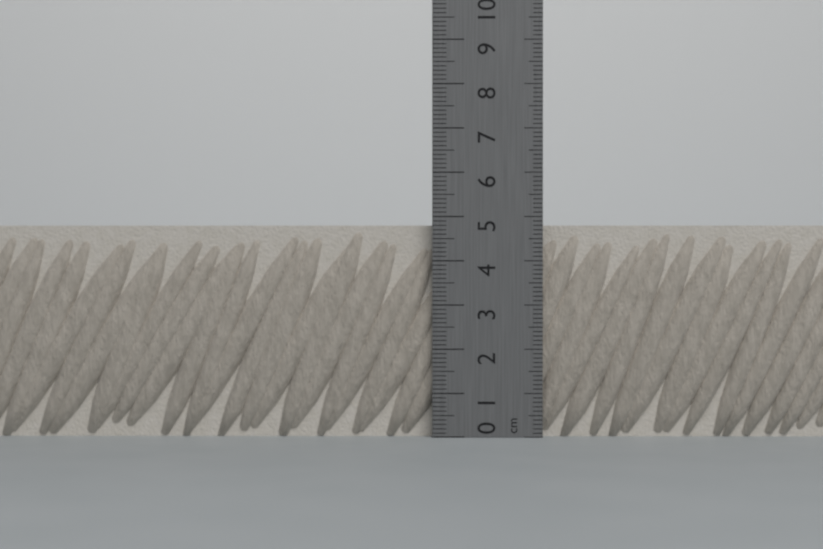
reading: 4.8 cm
